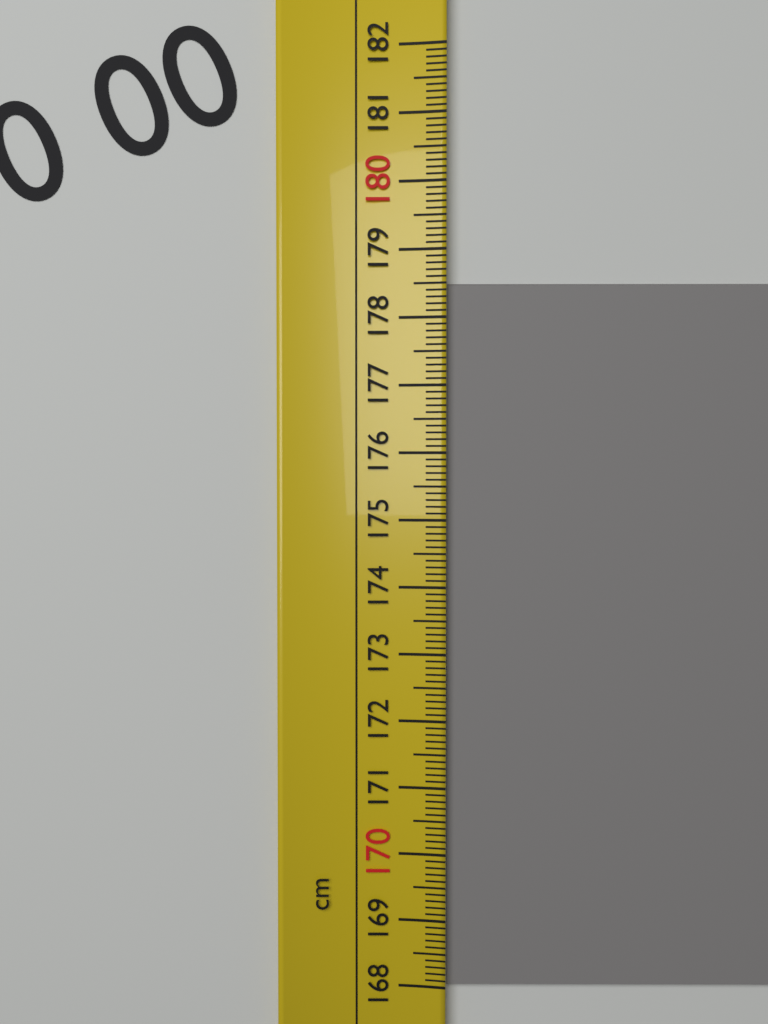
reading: 178.5 cm
